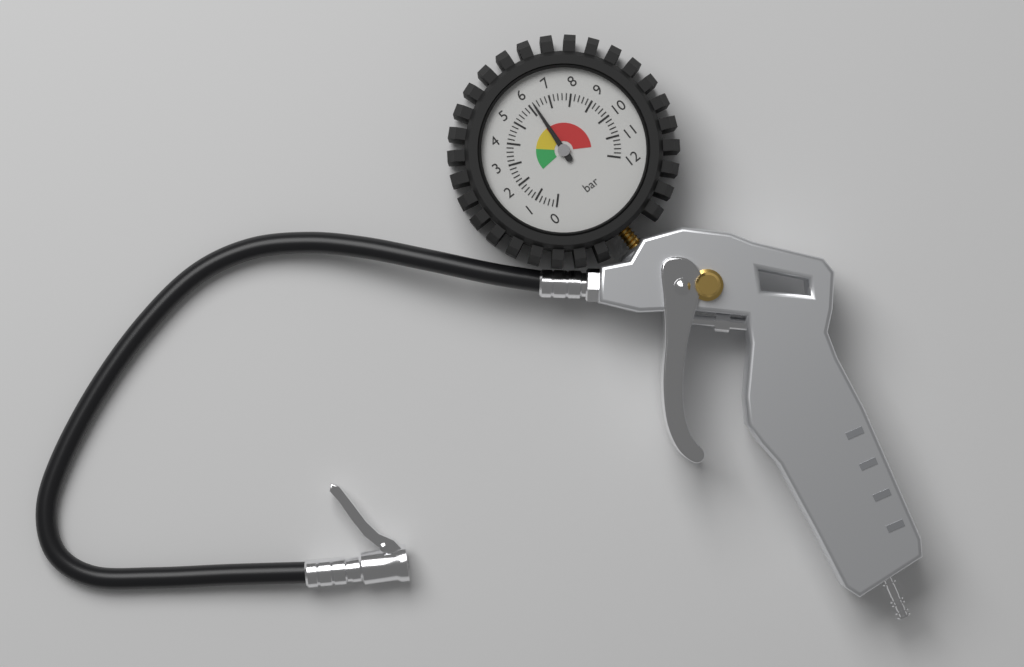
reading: 6.2 bar
